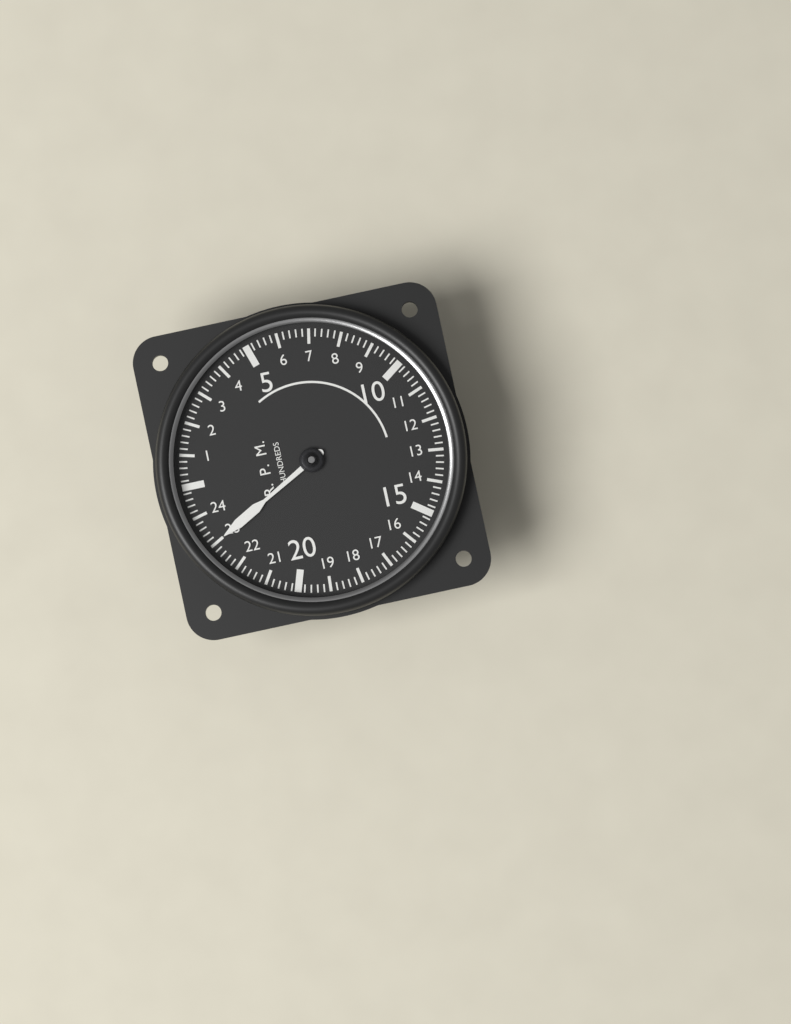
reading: 23.0 RPM x100
